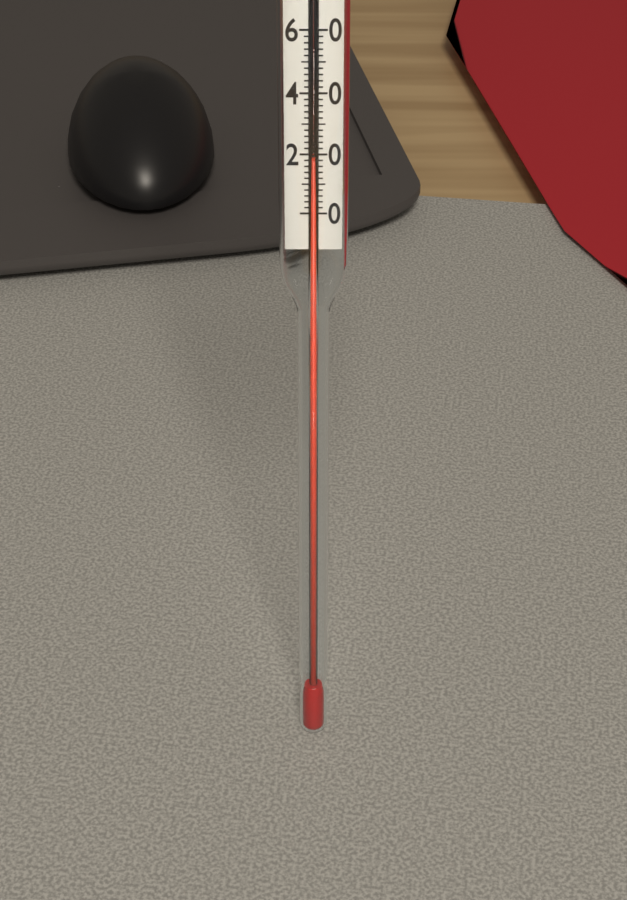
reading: 18 (no unit)
